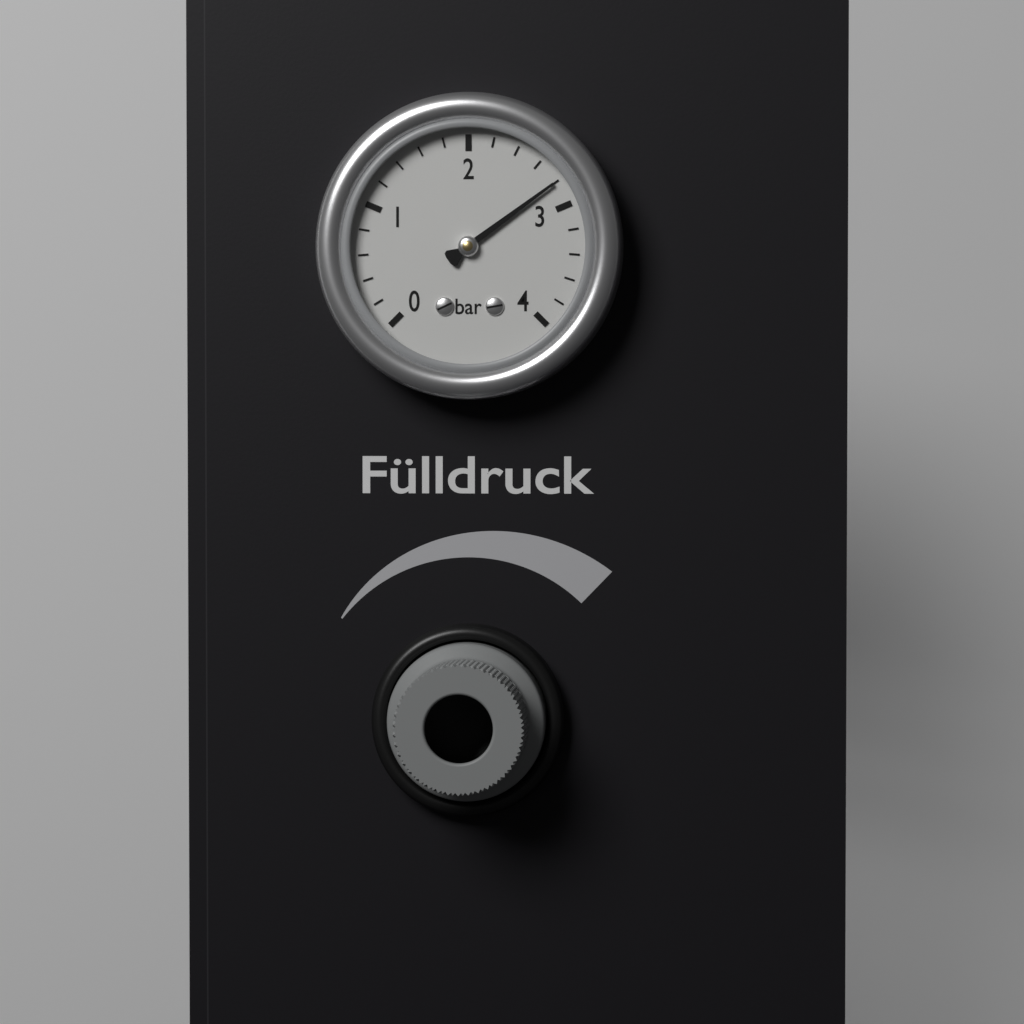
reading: 2.8 bar
